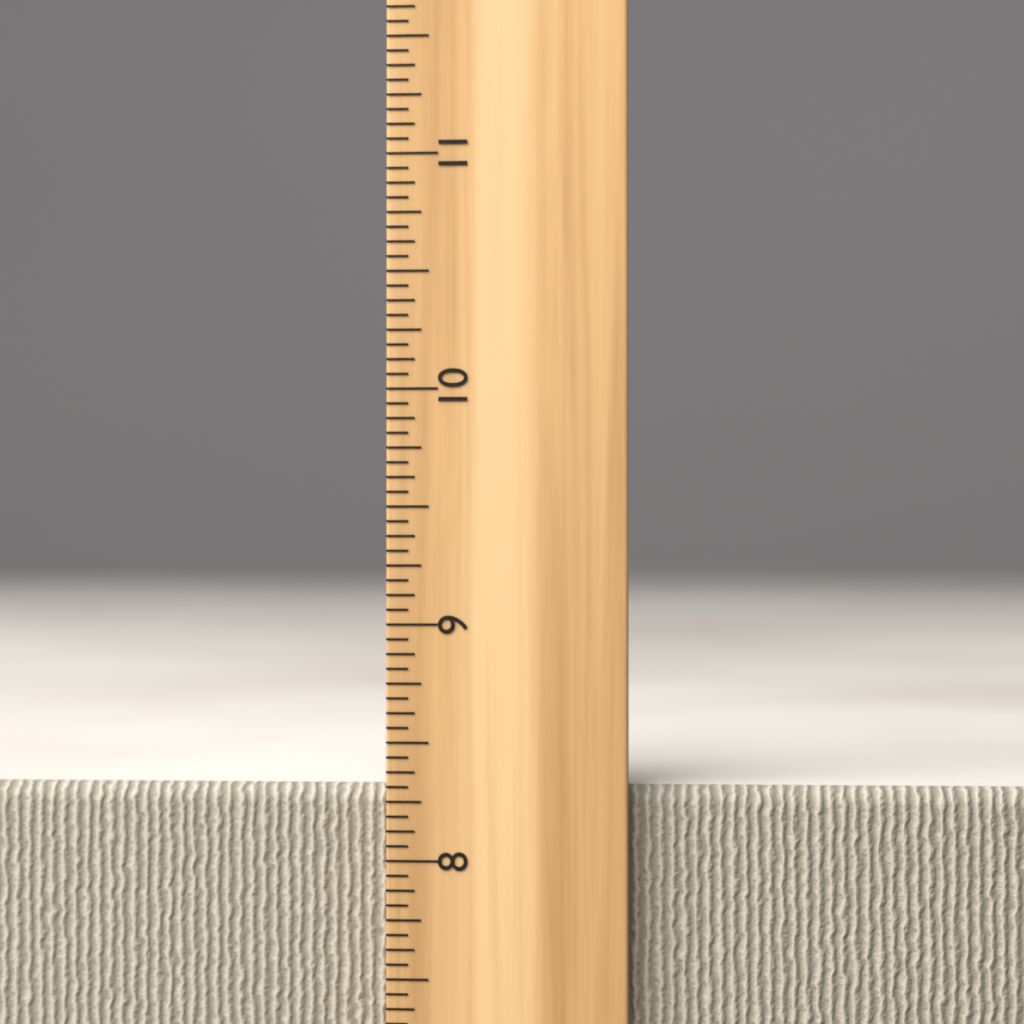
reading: 8.3125 inch
